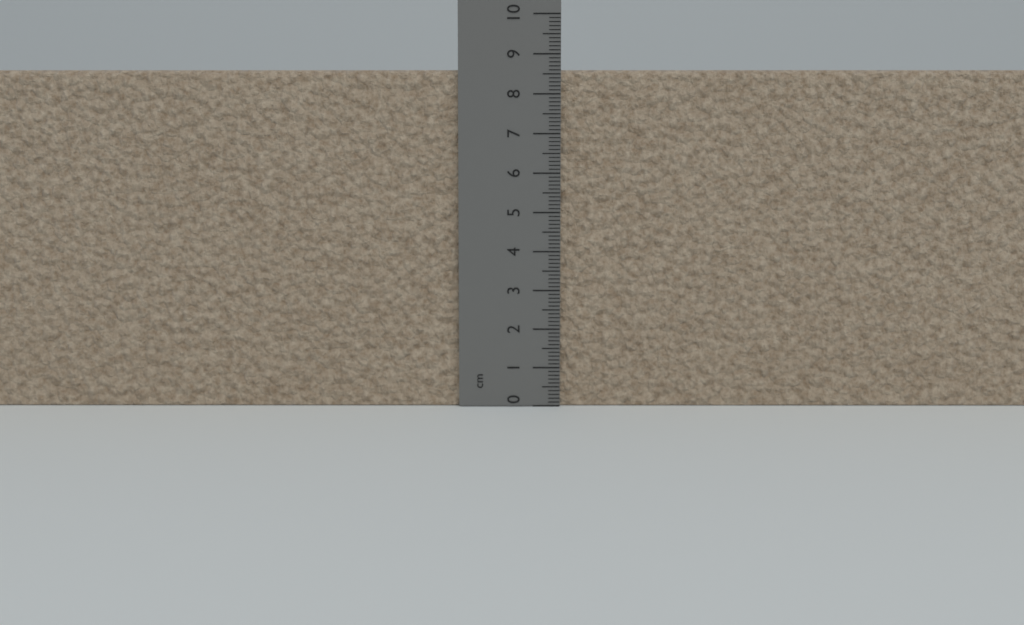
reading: 8.6 cm
